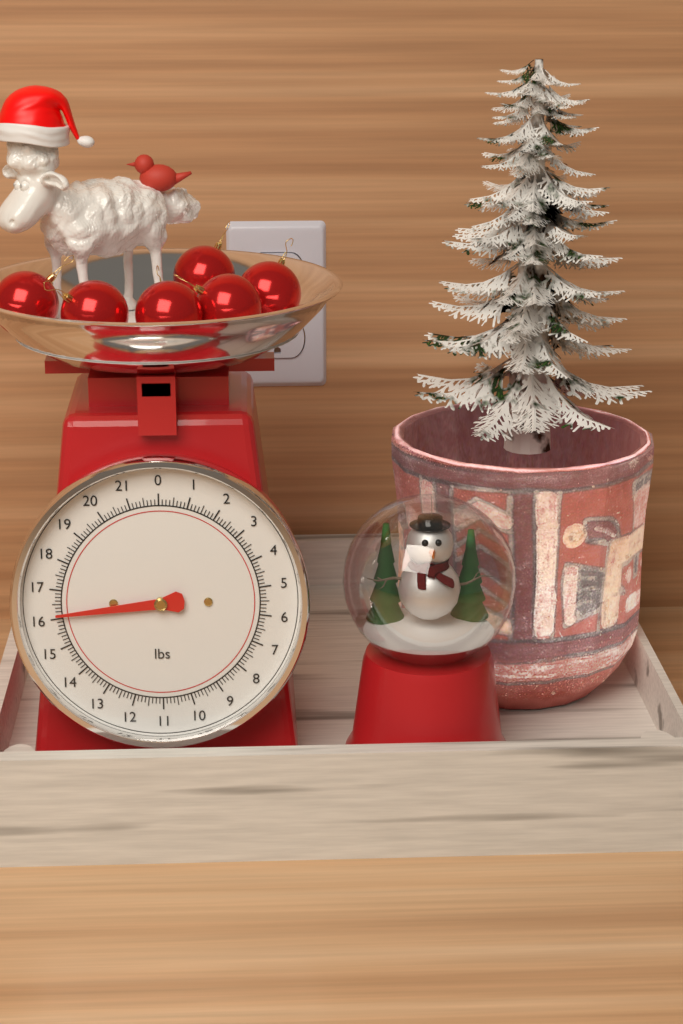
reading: 16.125 lbs
